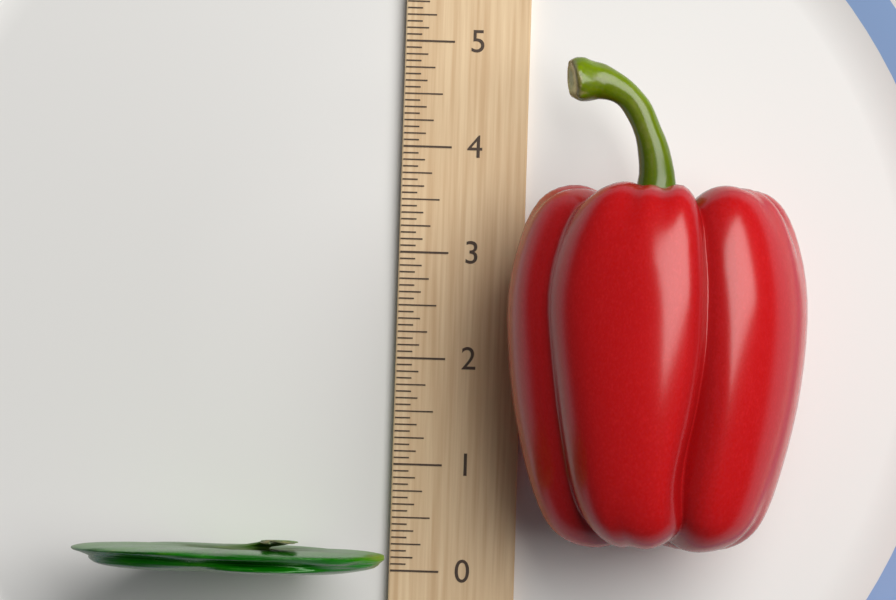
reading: 0.3125 (no unit)
